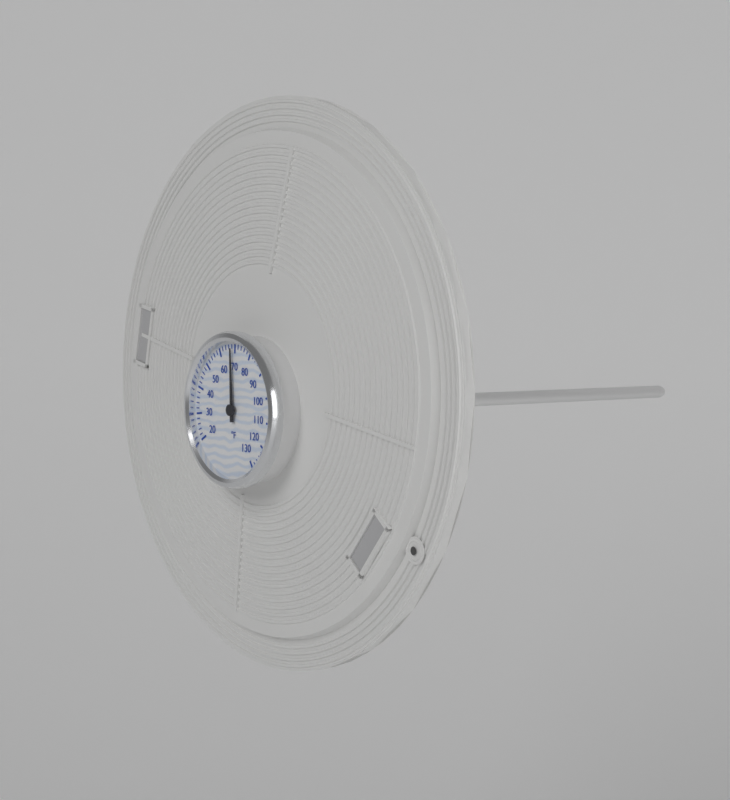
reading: 68 °F
